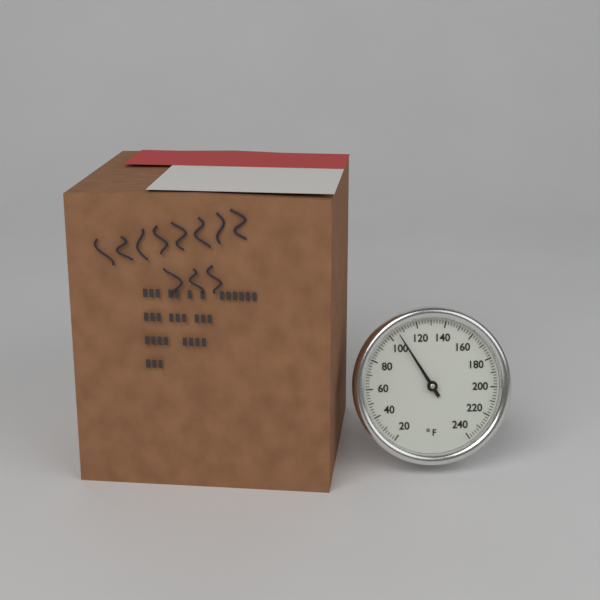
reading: 106 °F
